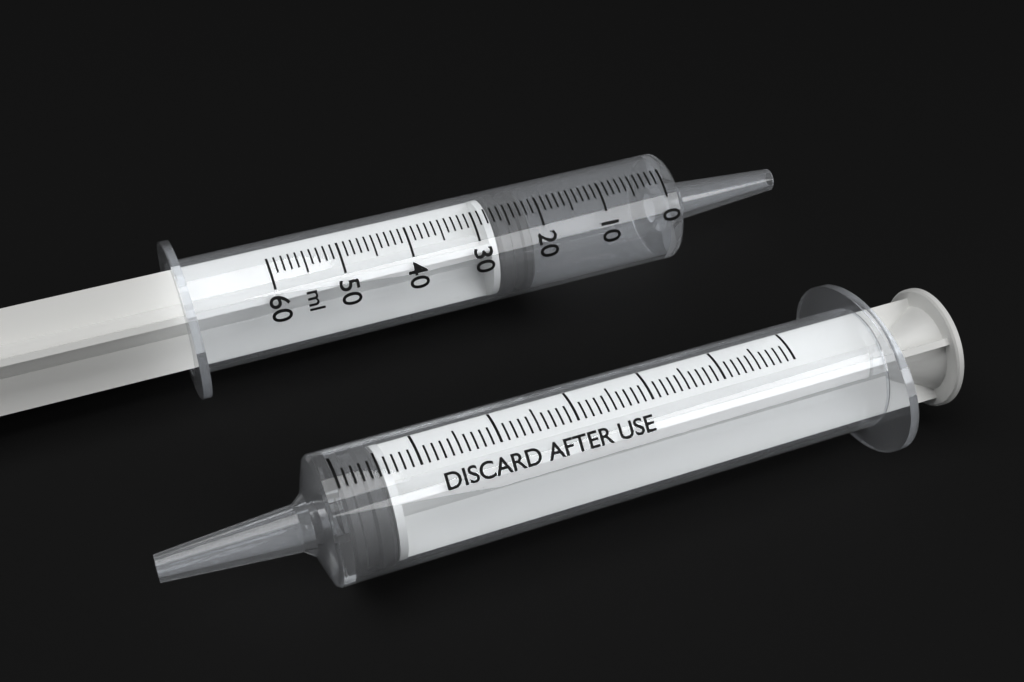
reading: 22 ml
